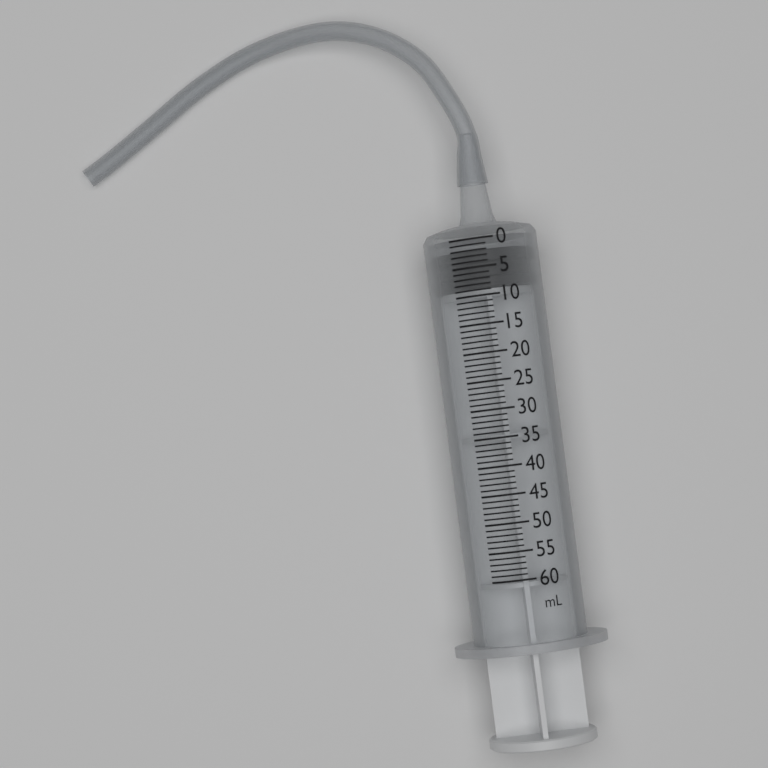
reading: 2 ml
